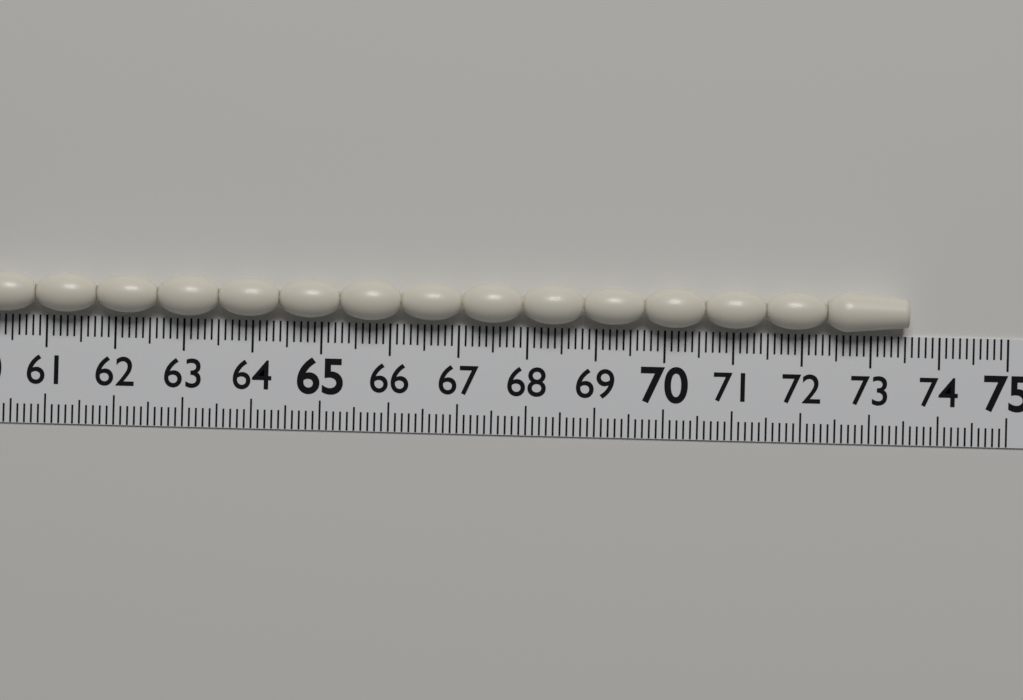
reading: 73.5 (no unit)
